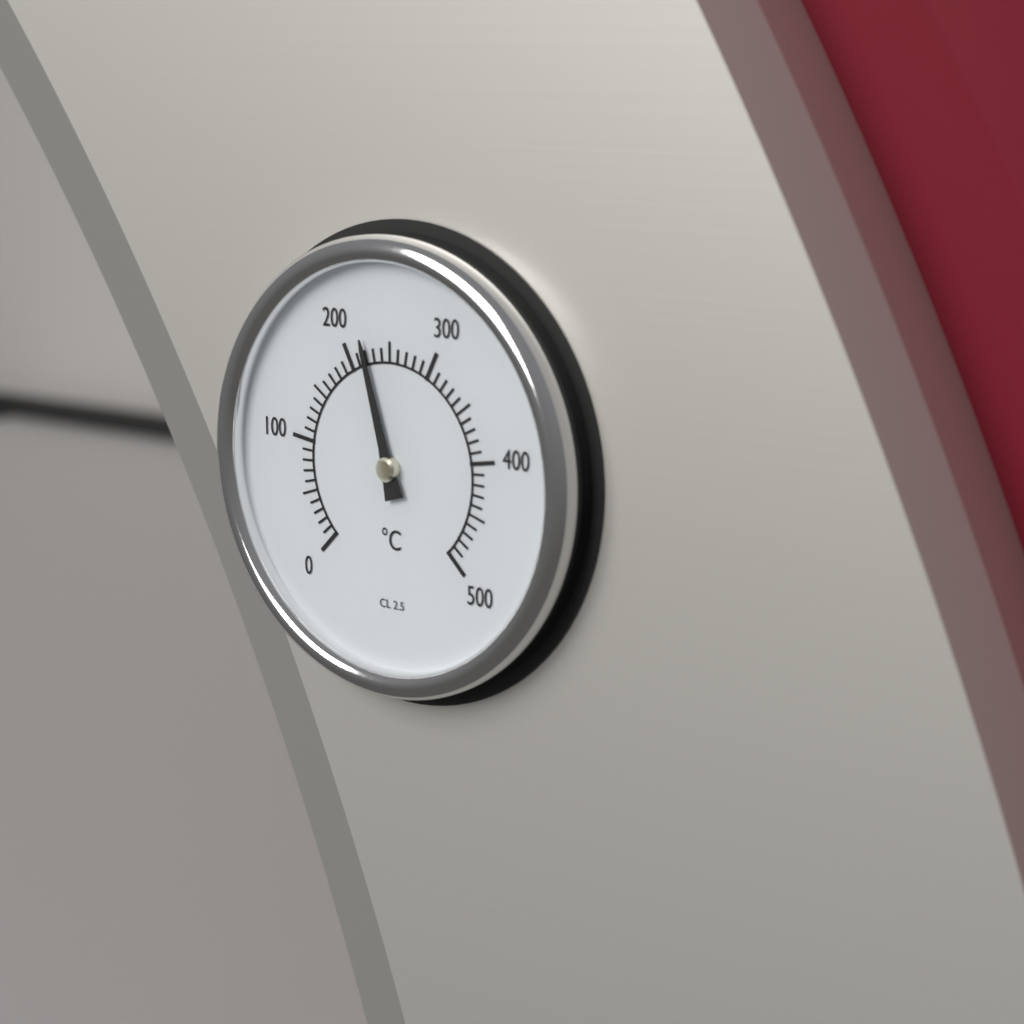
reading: 220 °C
